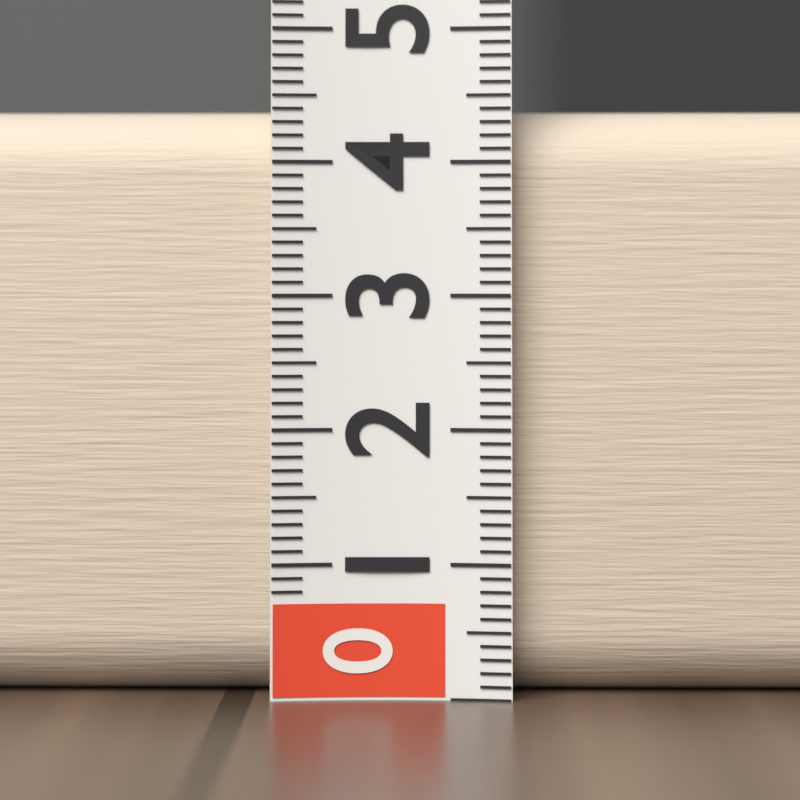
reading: 4.4 (no unit)
